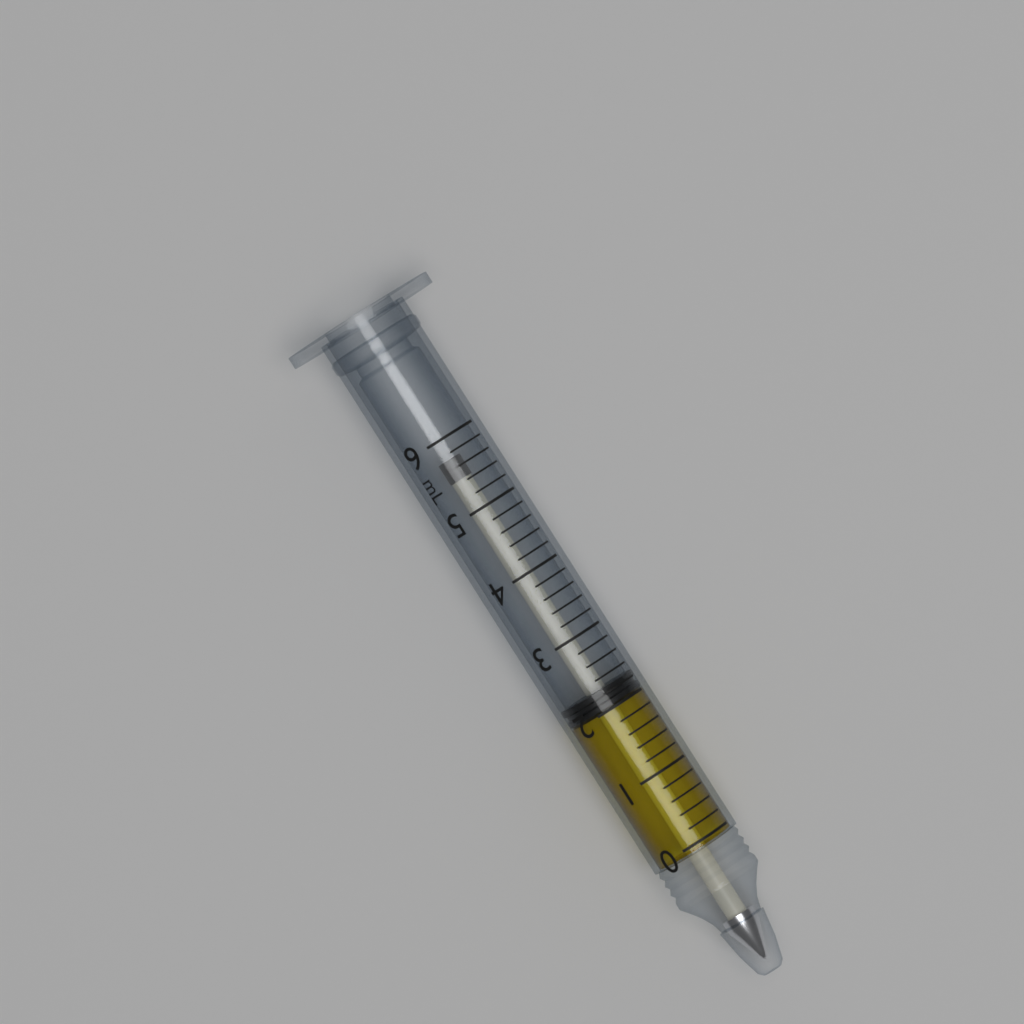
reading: 2.0 mL
